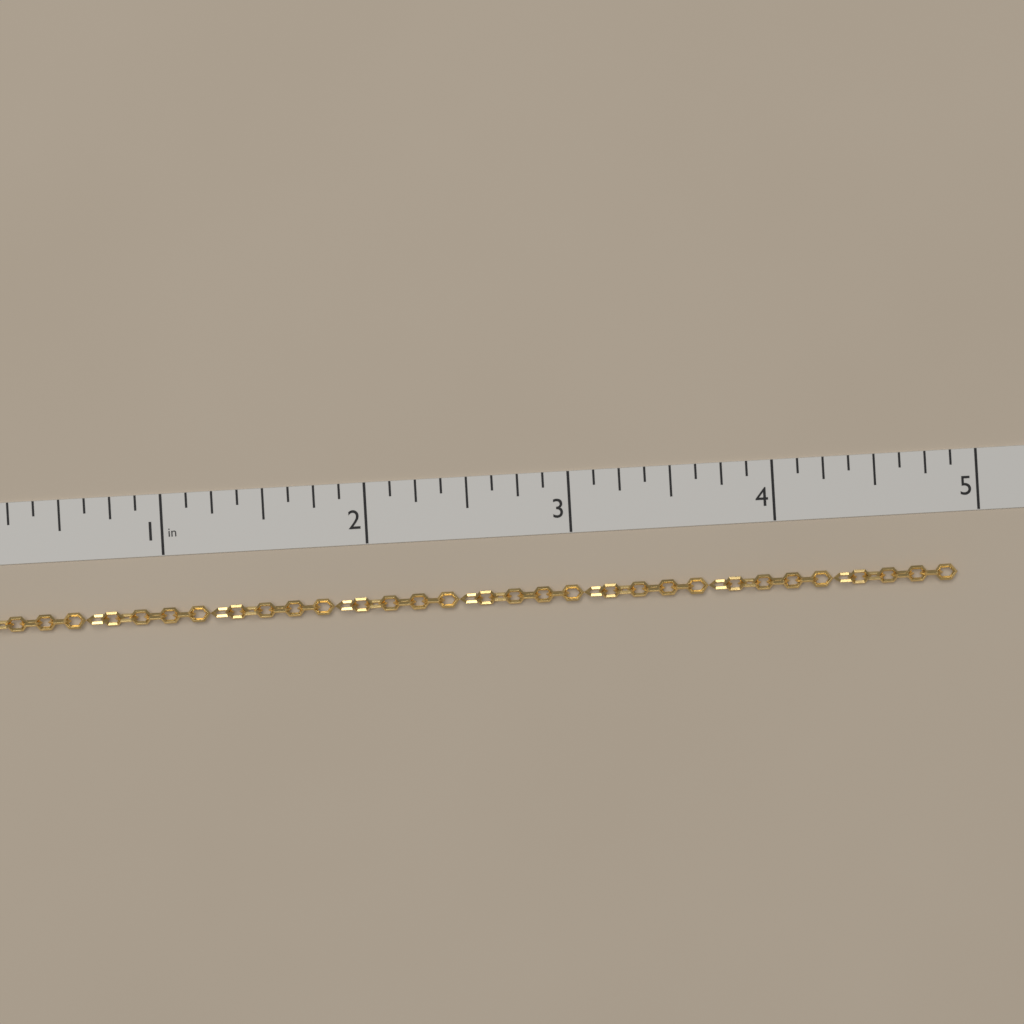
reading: 4.875 in
